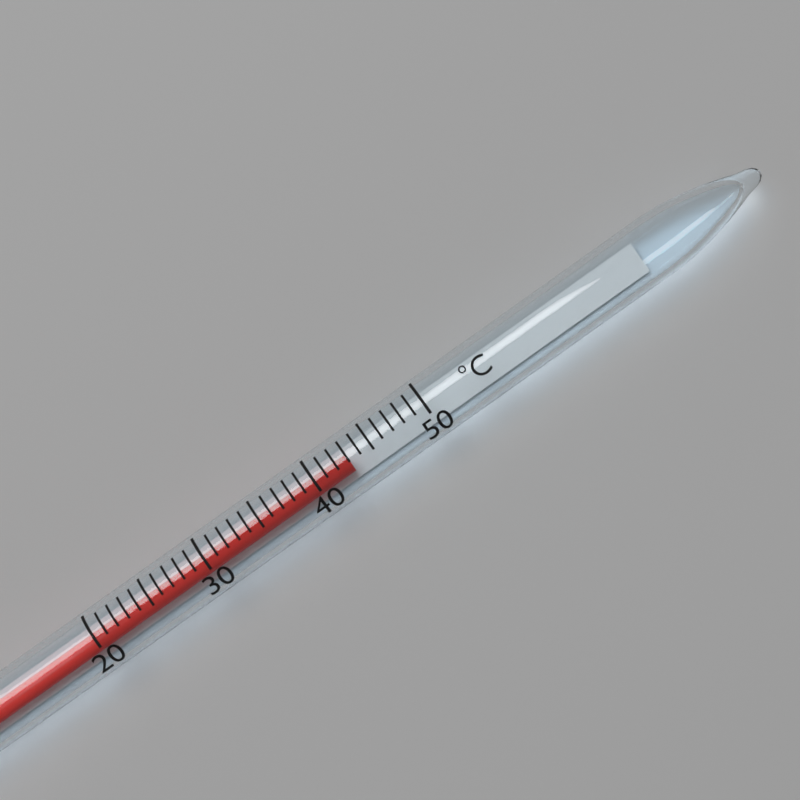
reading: 43 °C
